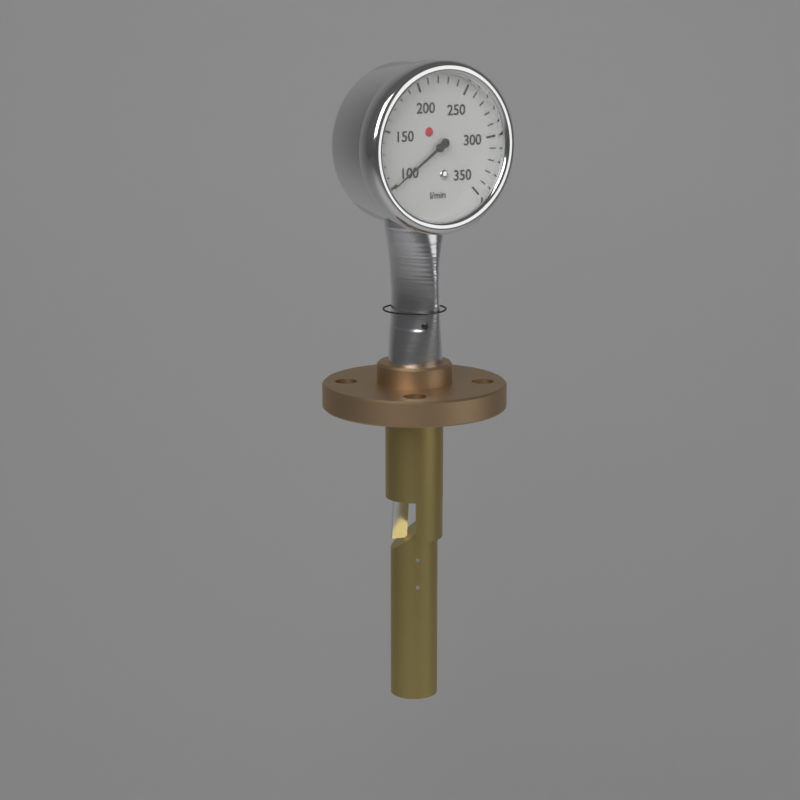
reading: 100 l/min
